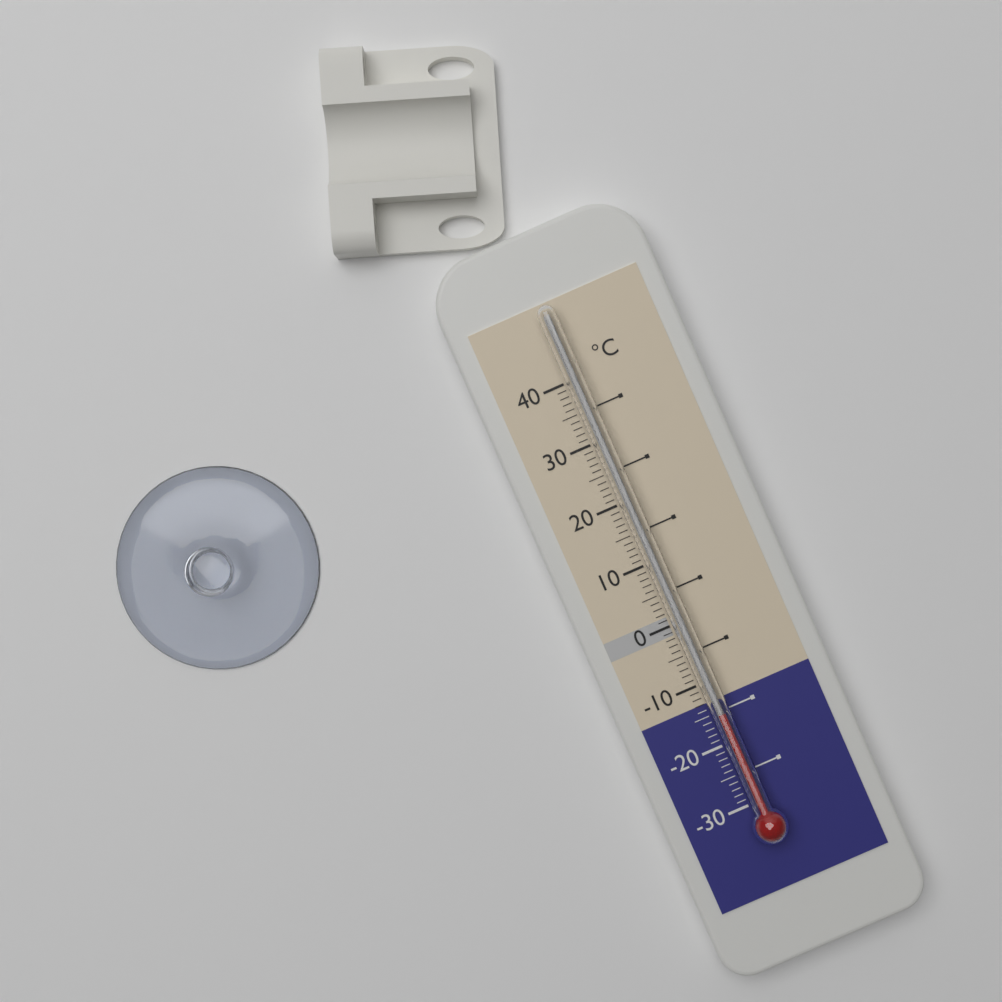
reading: -15 °C
